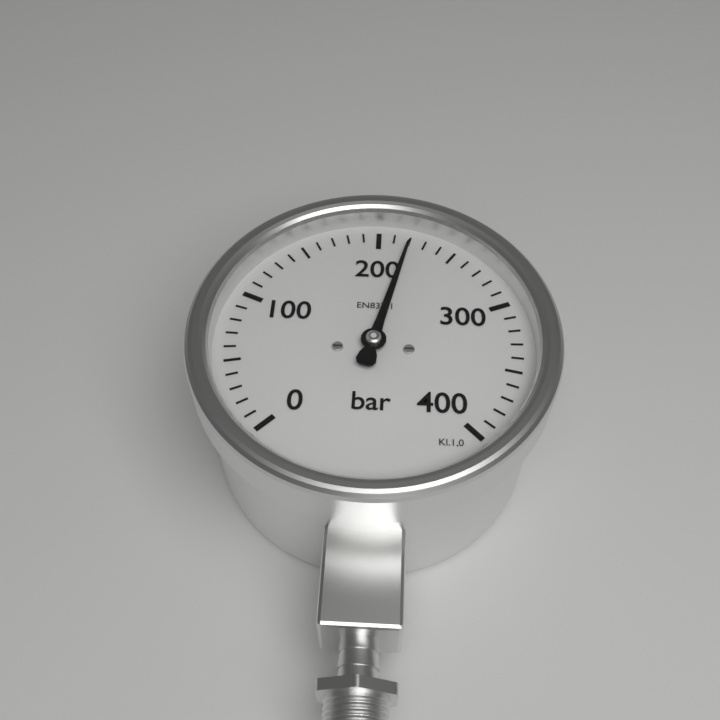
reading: 220 bar
